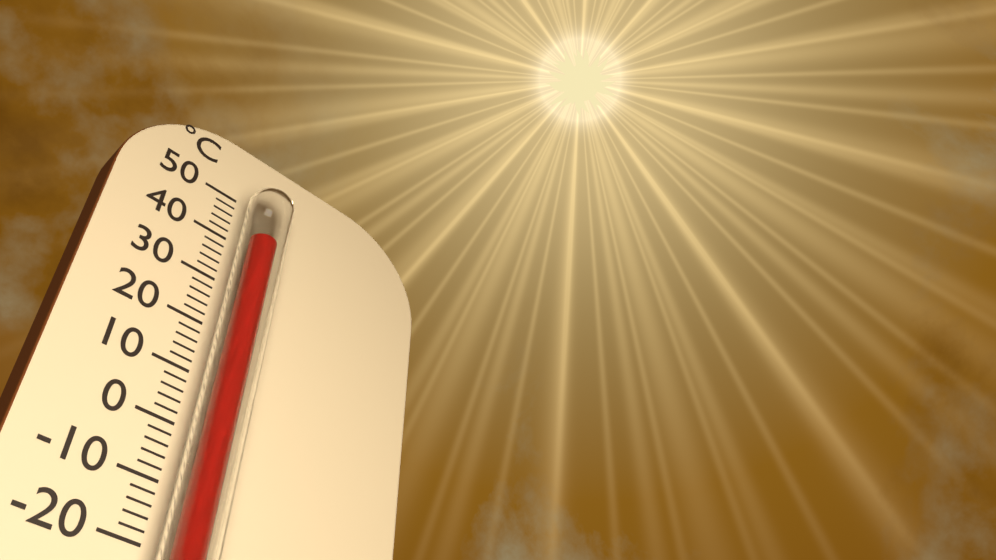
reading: 39 °C
